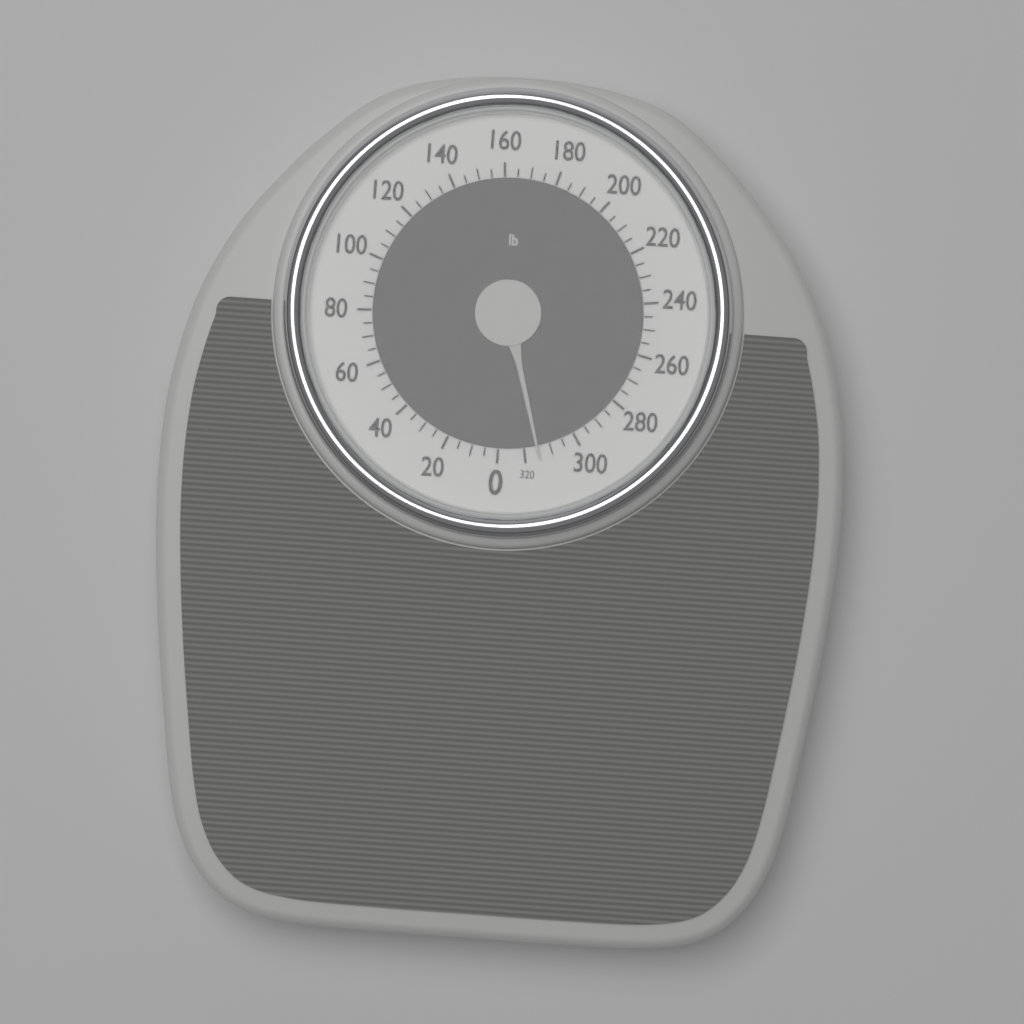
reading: 315 lb
